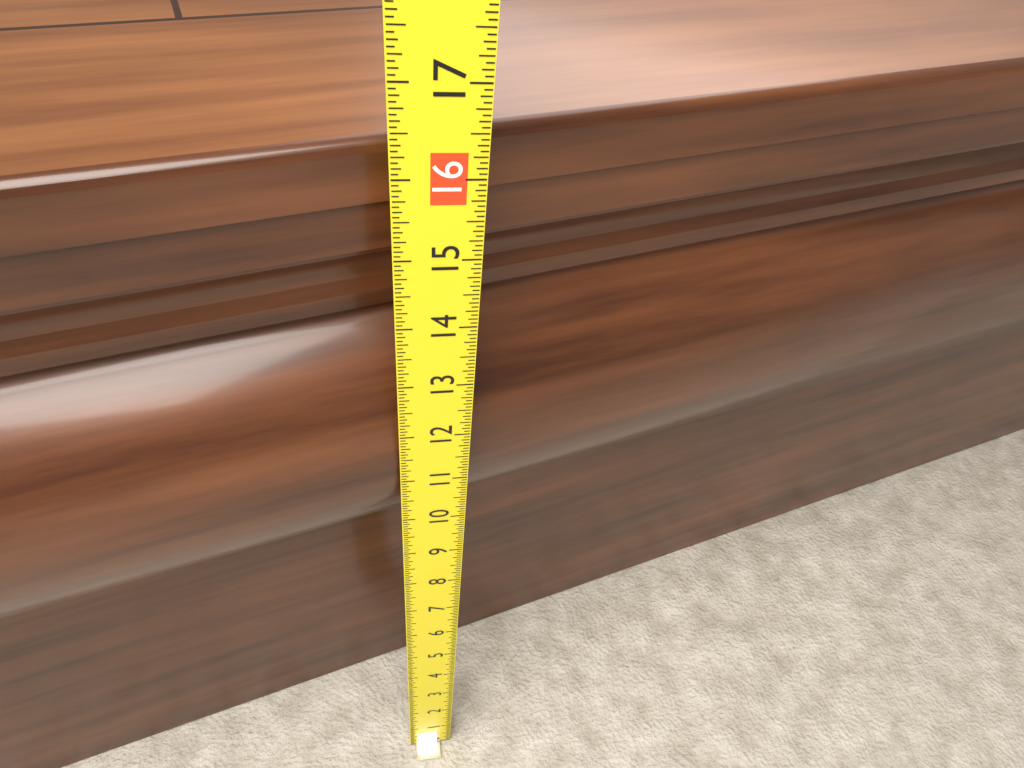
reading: 16.1875 (no unit)
